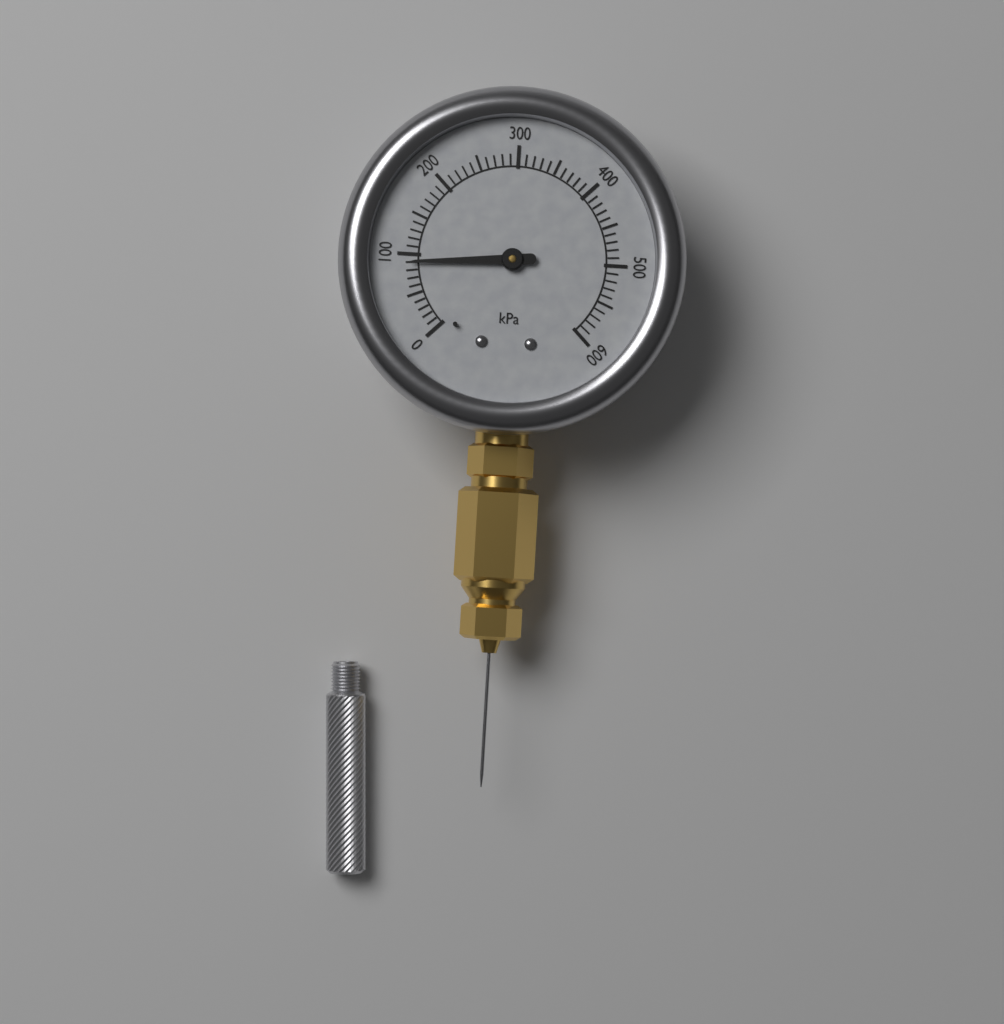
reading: 90 kPa
